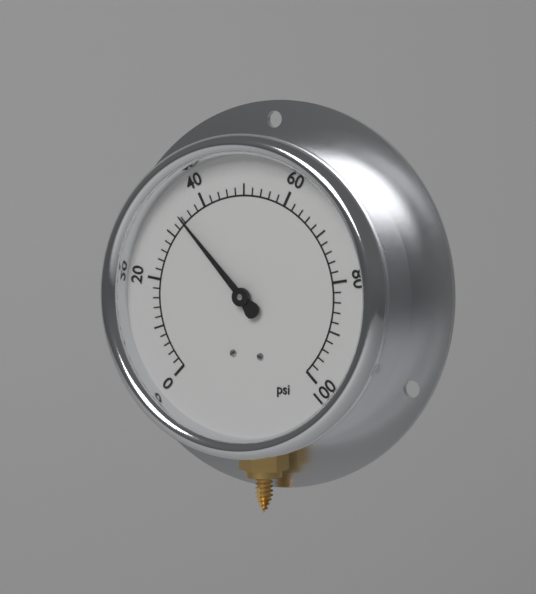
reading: 34 psi
